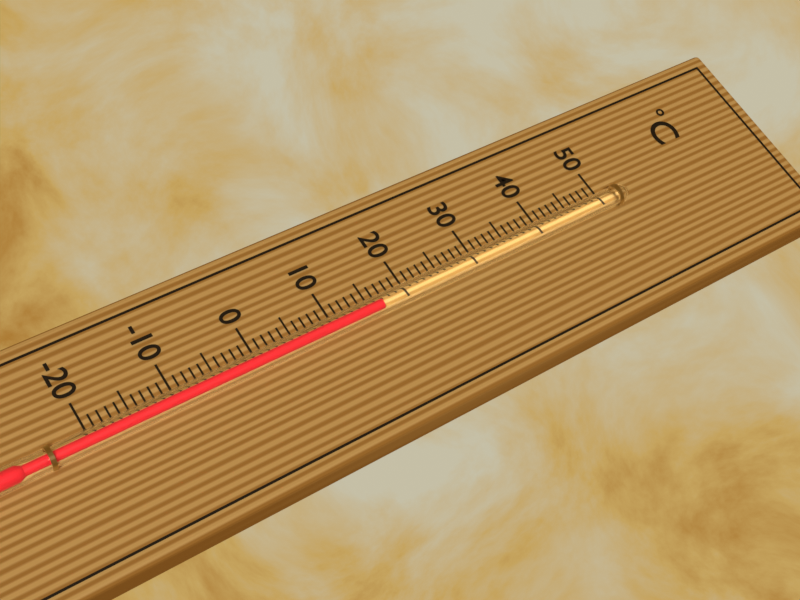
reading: 16 °C
